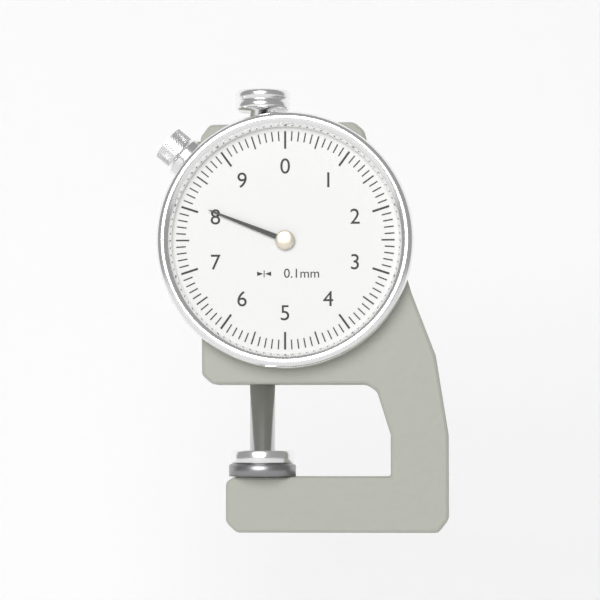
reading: 8.1 mm
